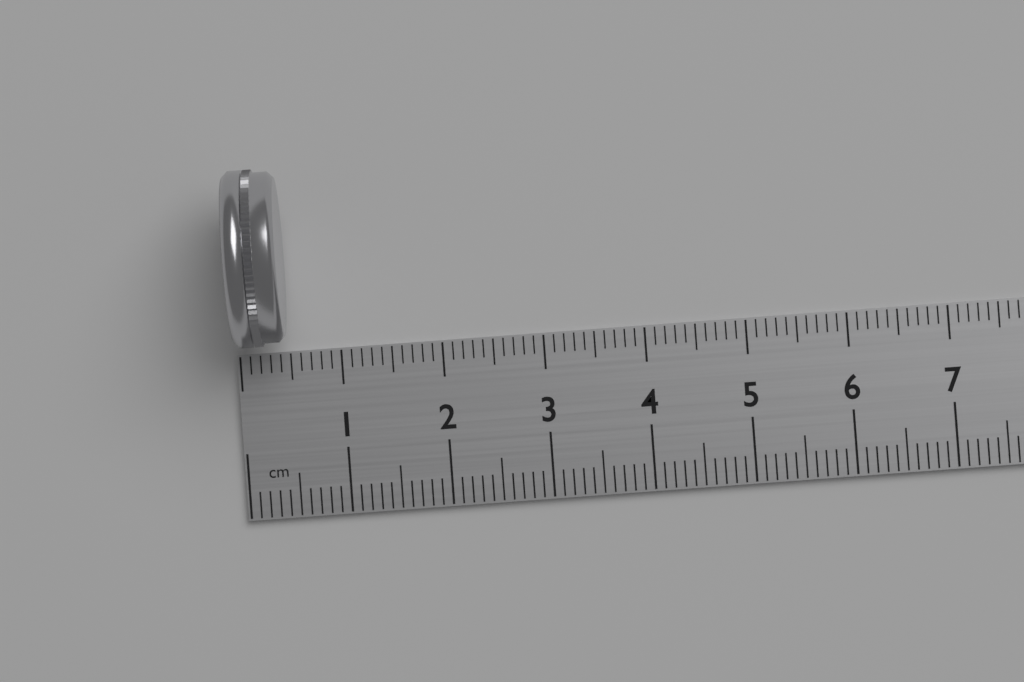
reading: 0.5 cm
